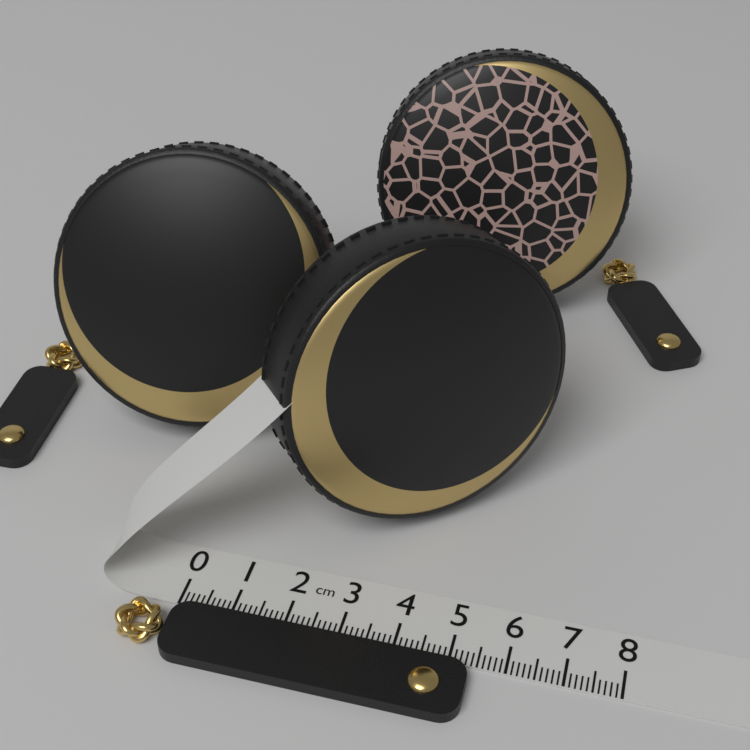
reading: 5.4 cm
